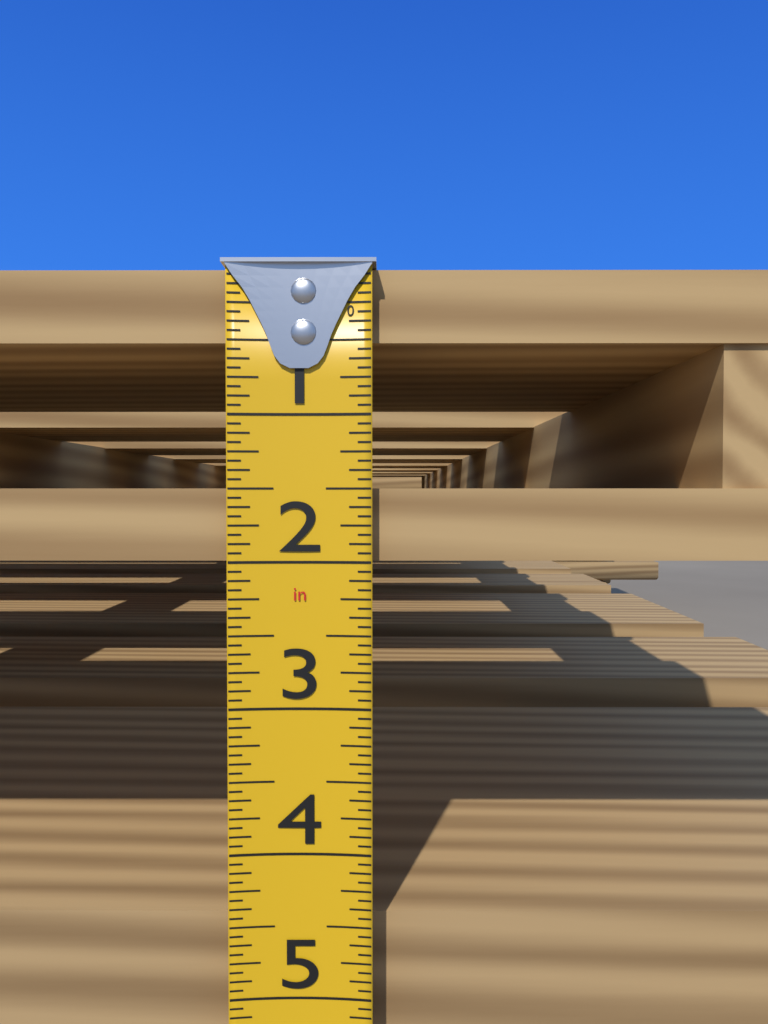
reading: 2.0000 in
